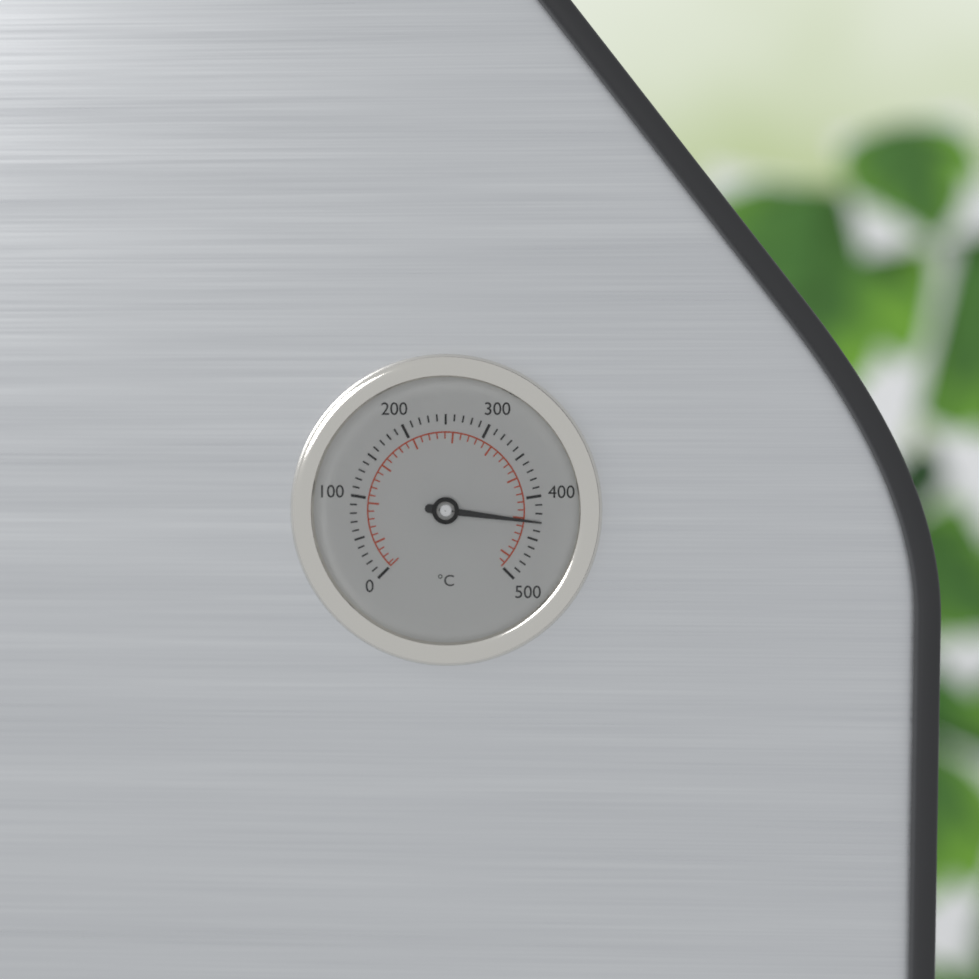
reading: 430 °C
